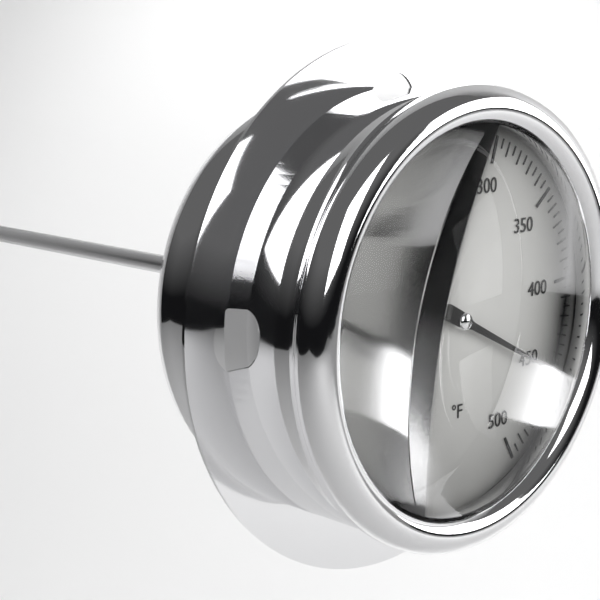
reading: 450 °F
